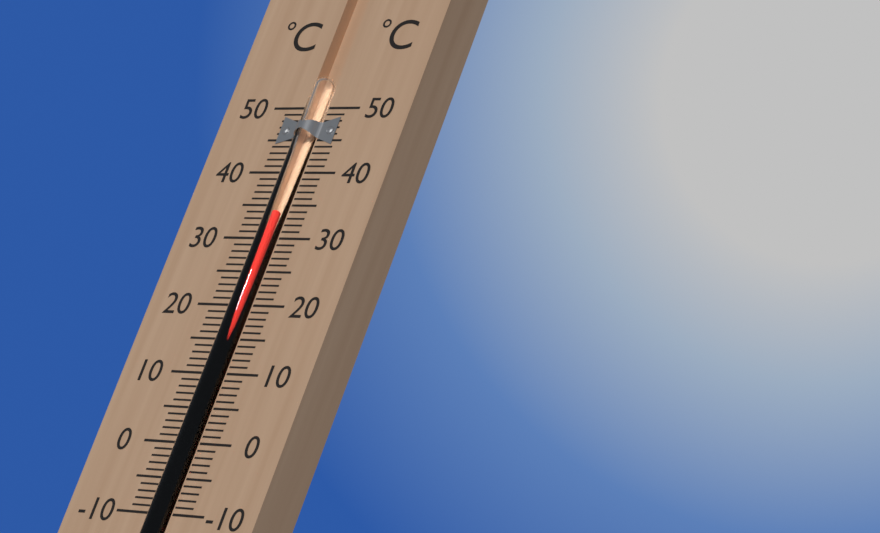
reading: 34 °C
